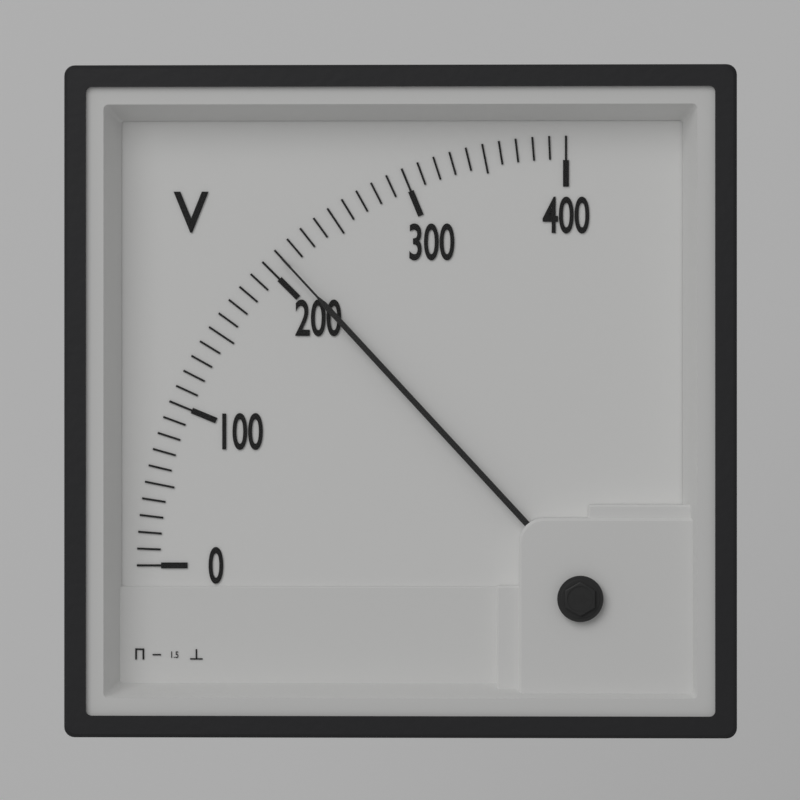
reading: 210 V
